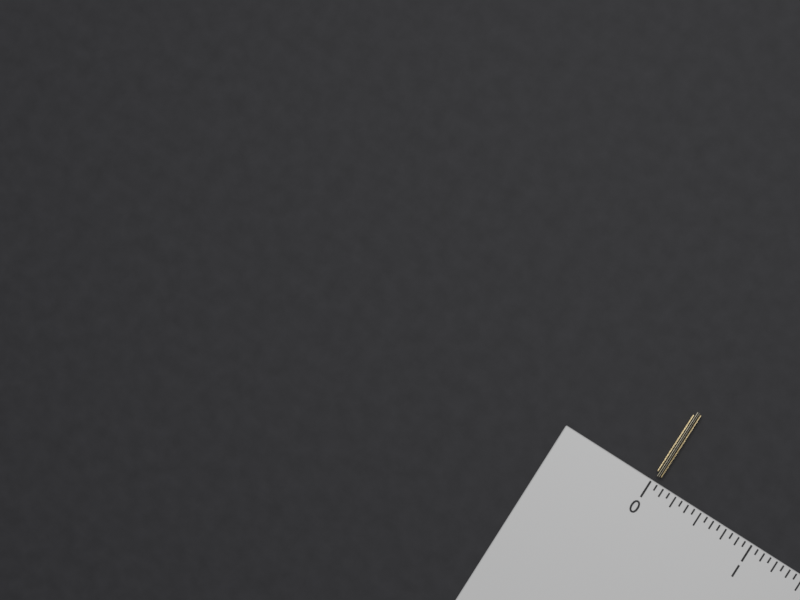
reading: 0.0625 (no unit)
